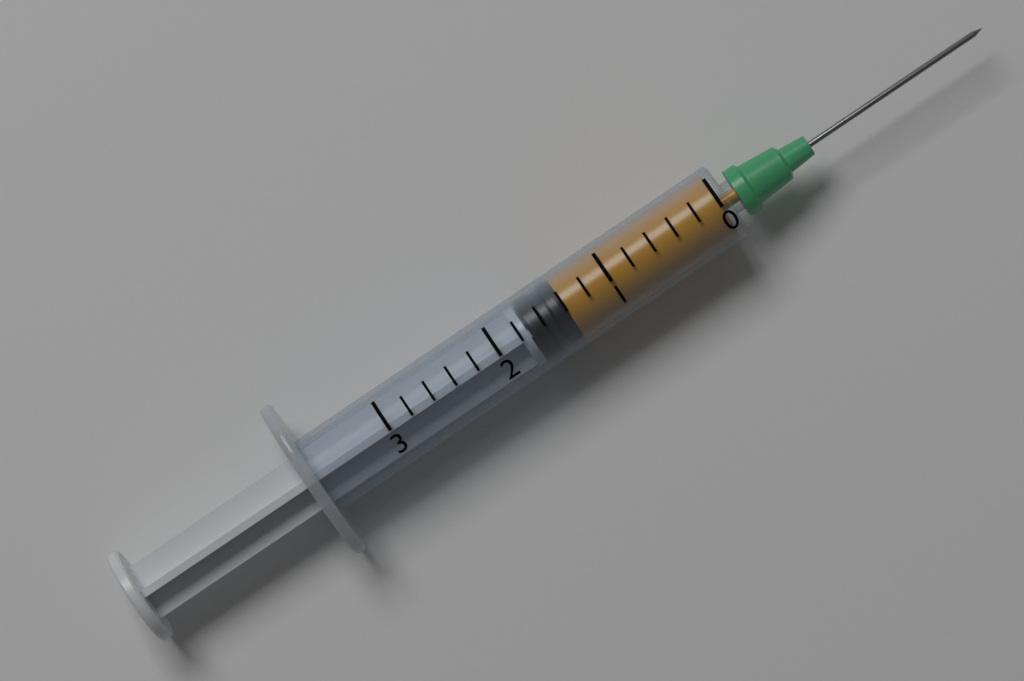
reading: 1.4 (no unit)
